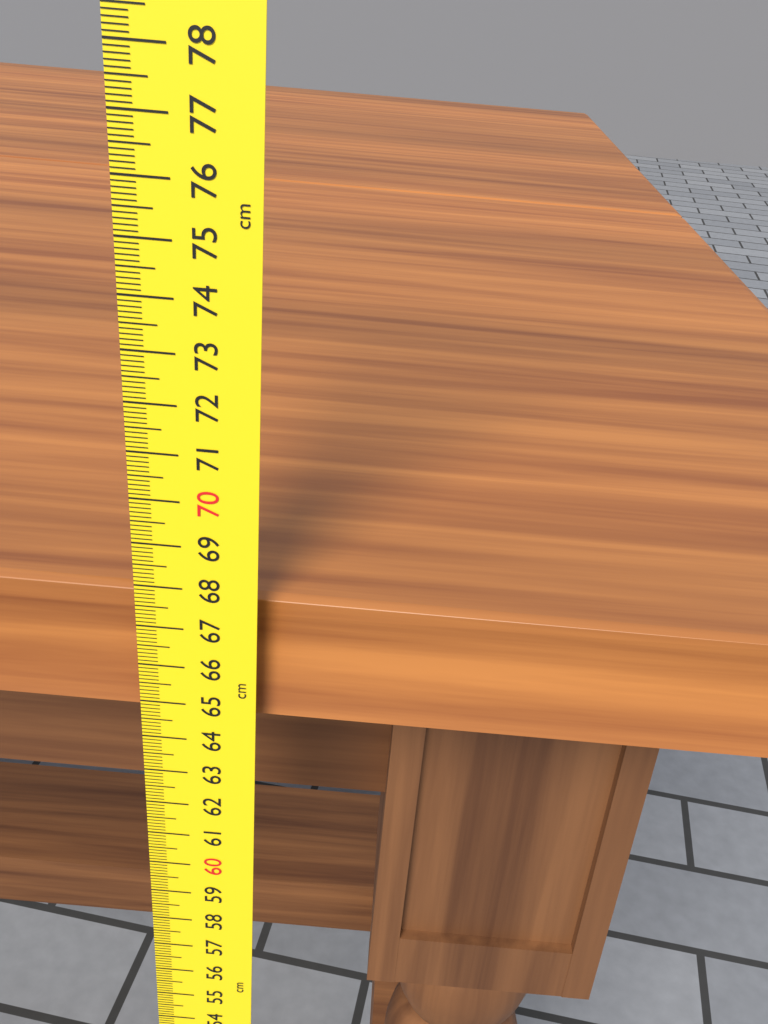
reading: 67.6 cm
